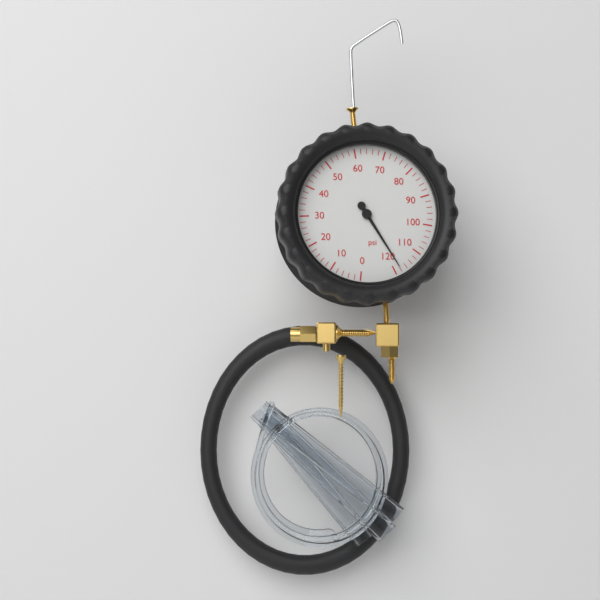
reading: 118 psi
